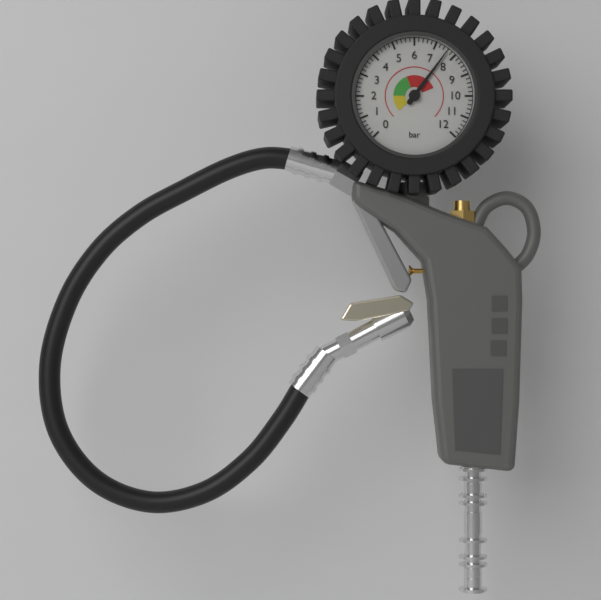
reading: 7.6 bar
